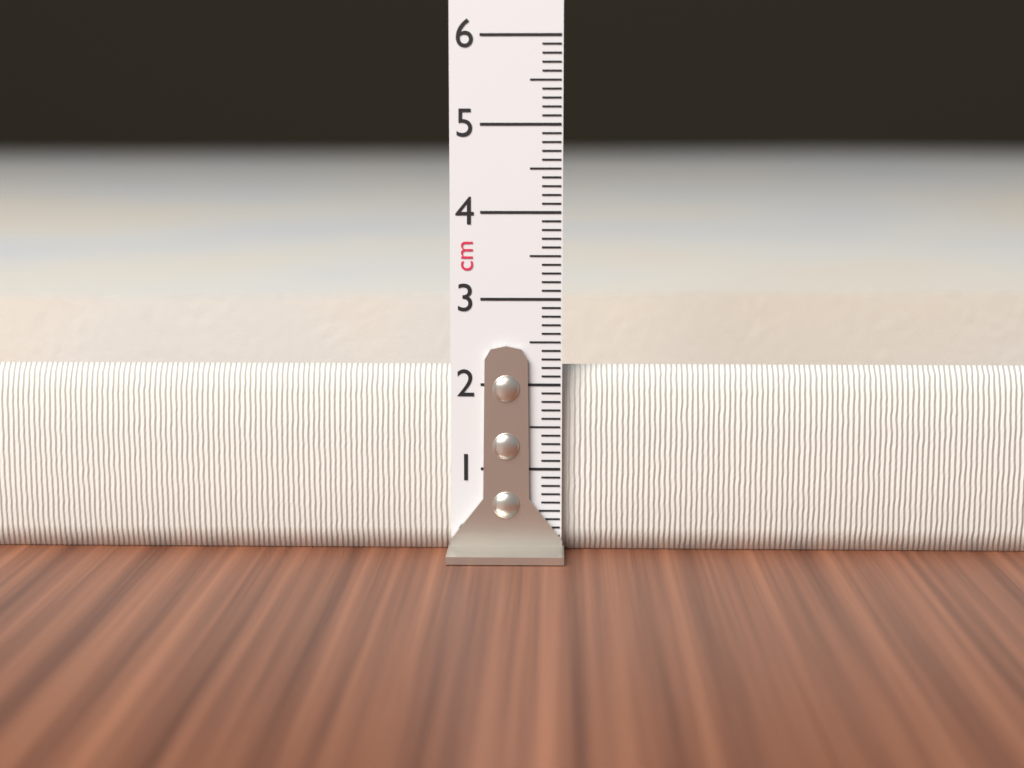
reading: 2.2 cm
